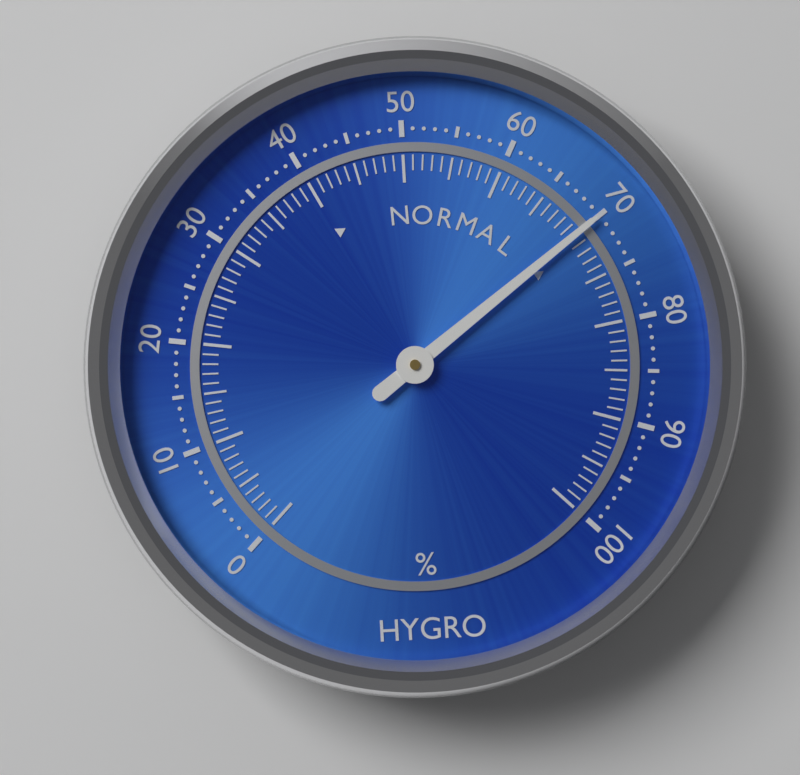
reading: 70 %
